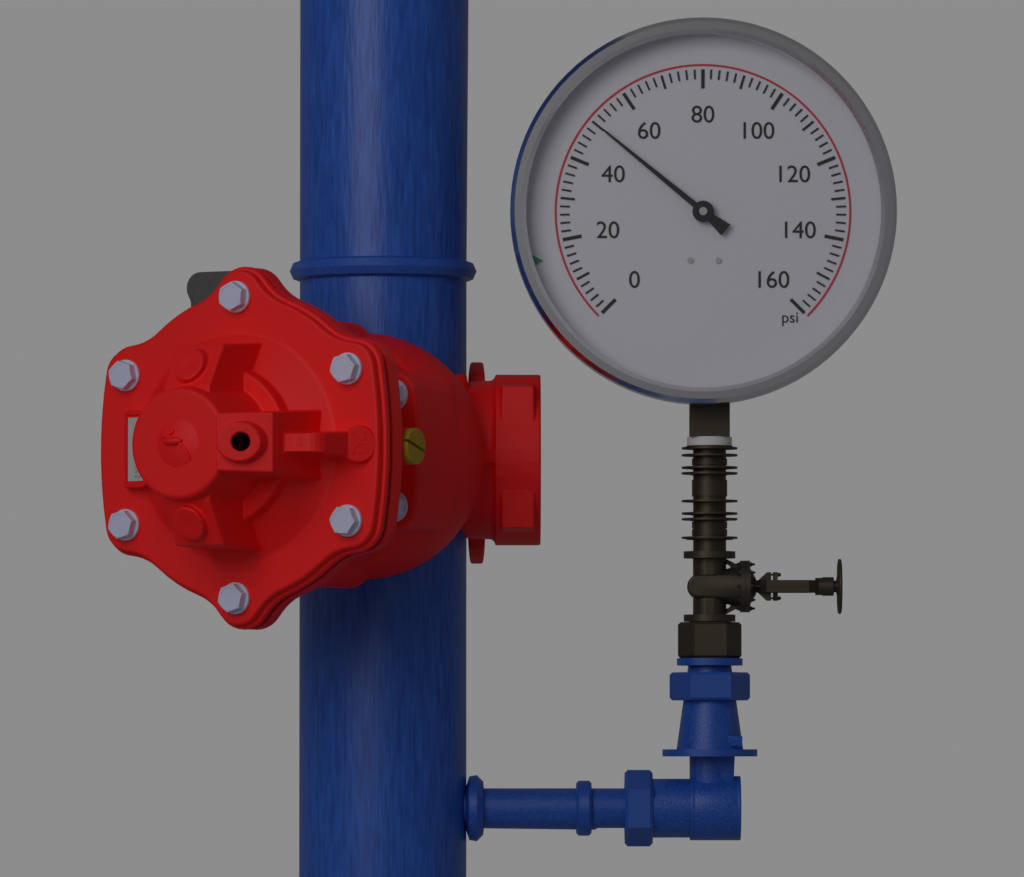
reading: 50 psi
